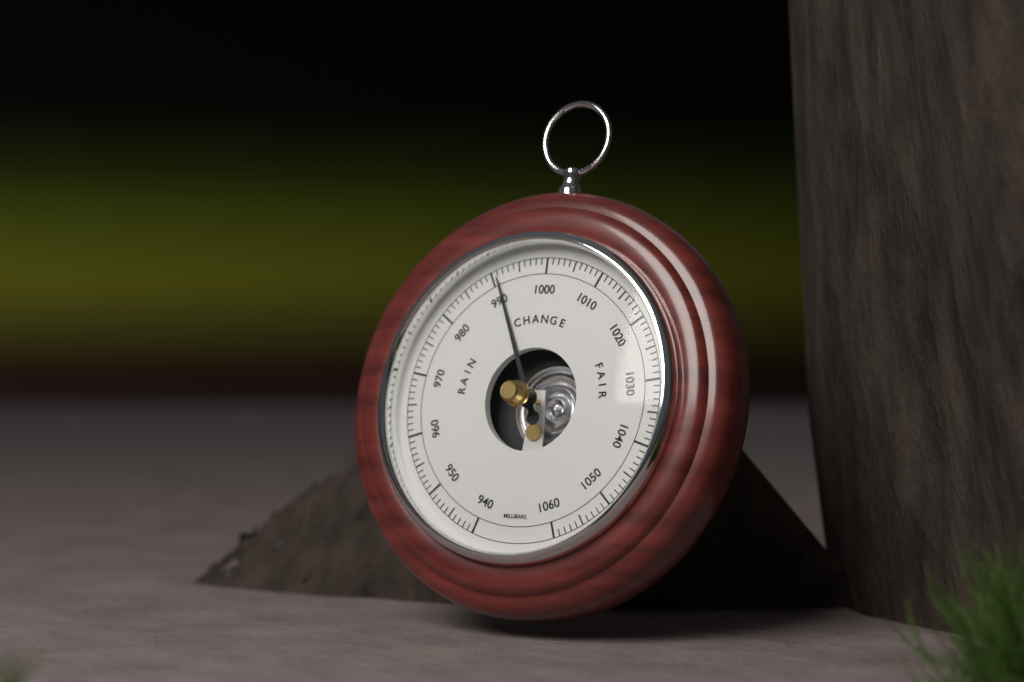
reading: 991 mbar
